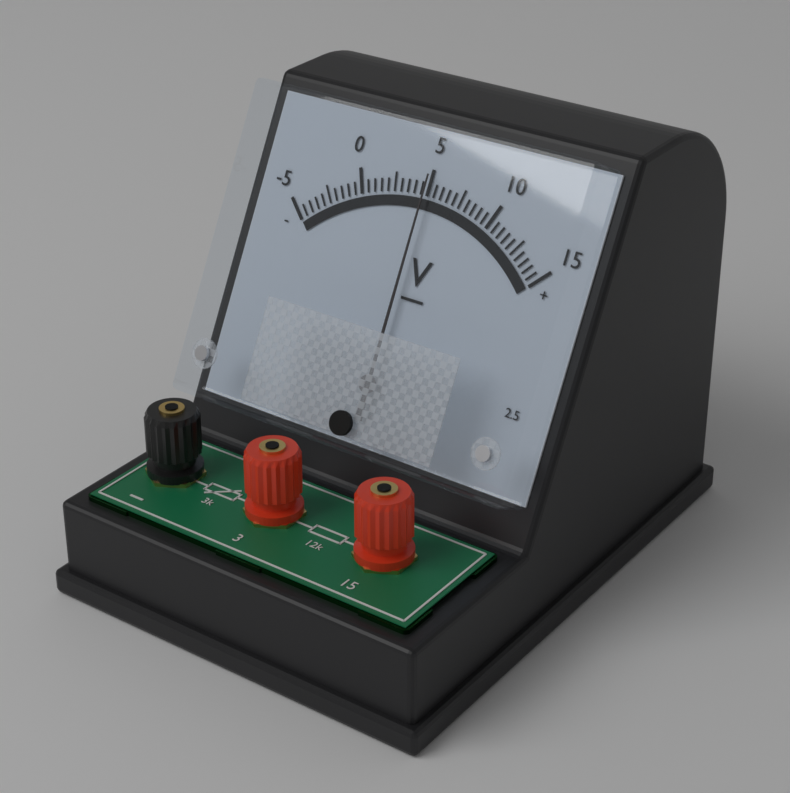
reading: 5.0 V
